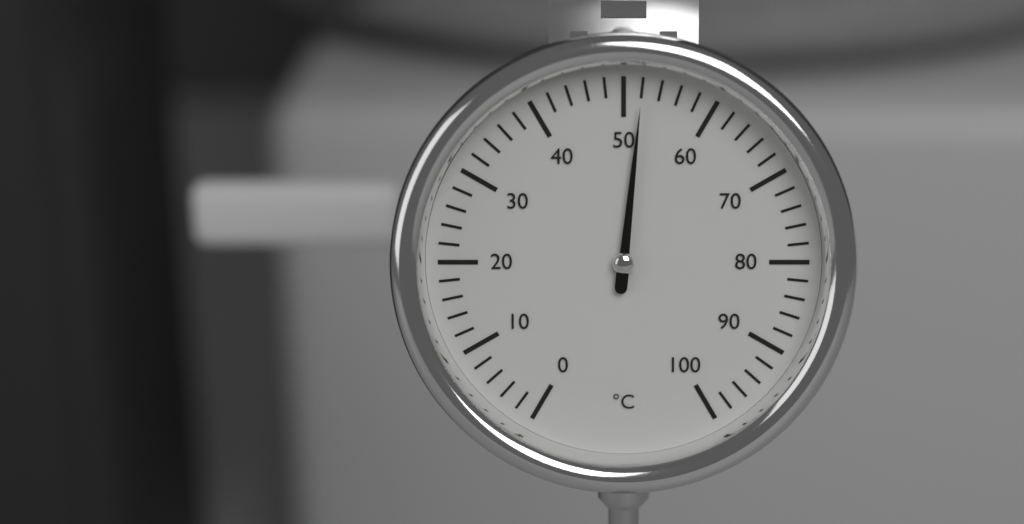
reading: 52 °C
